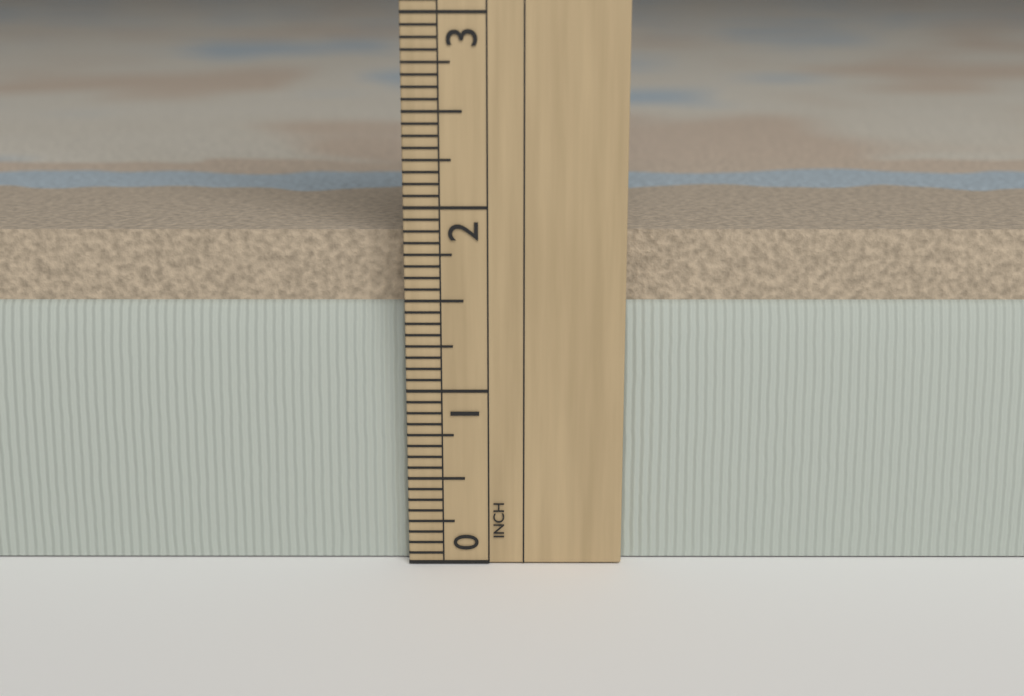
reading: 1.8750 in
